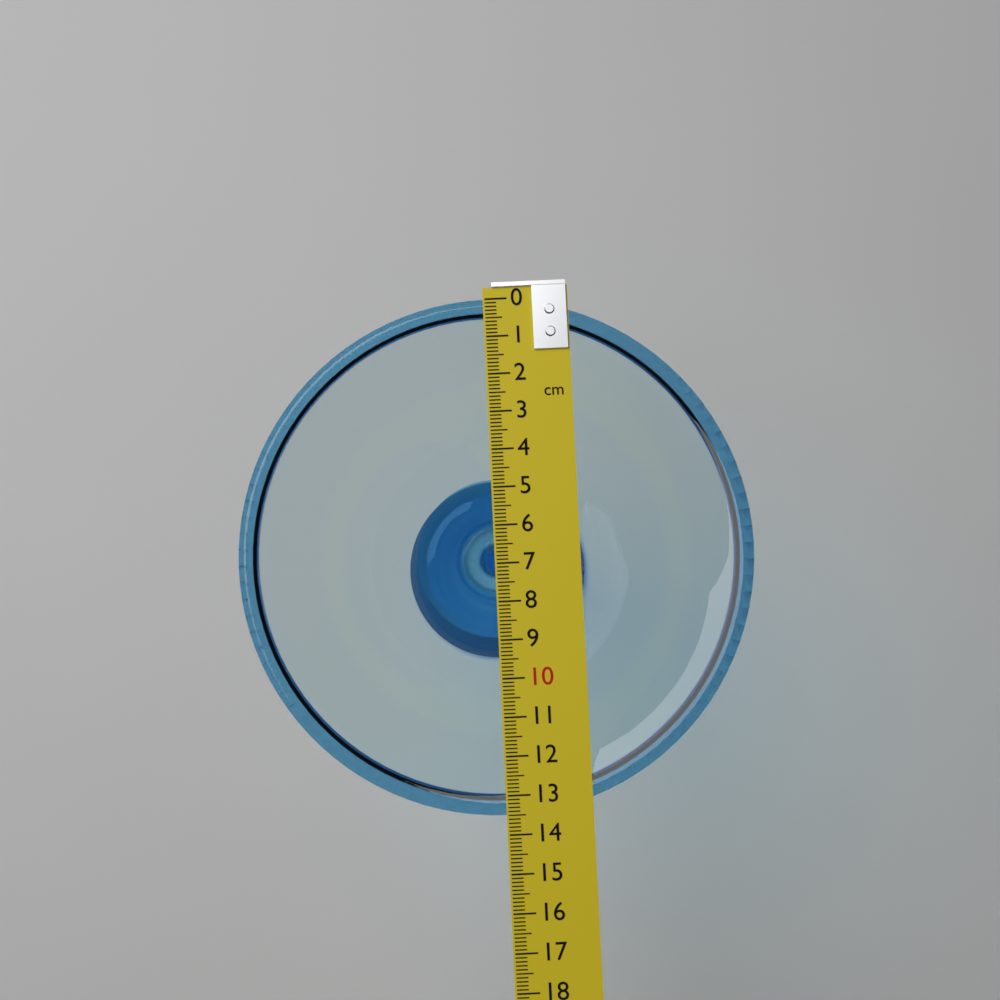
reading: 13.5 cm
